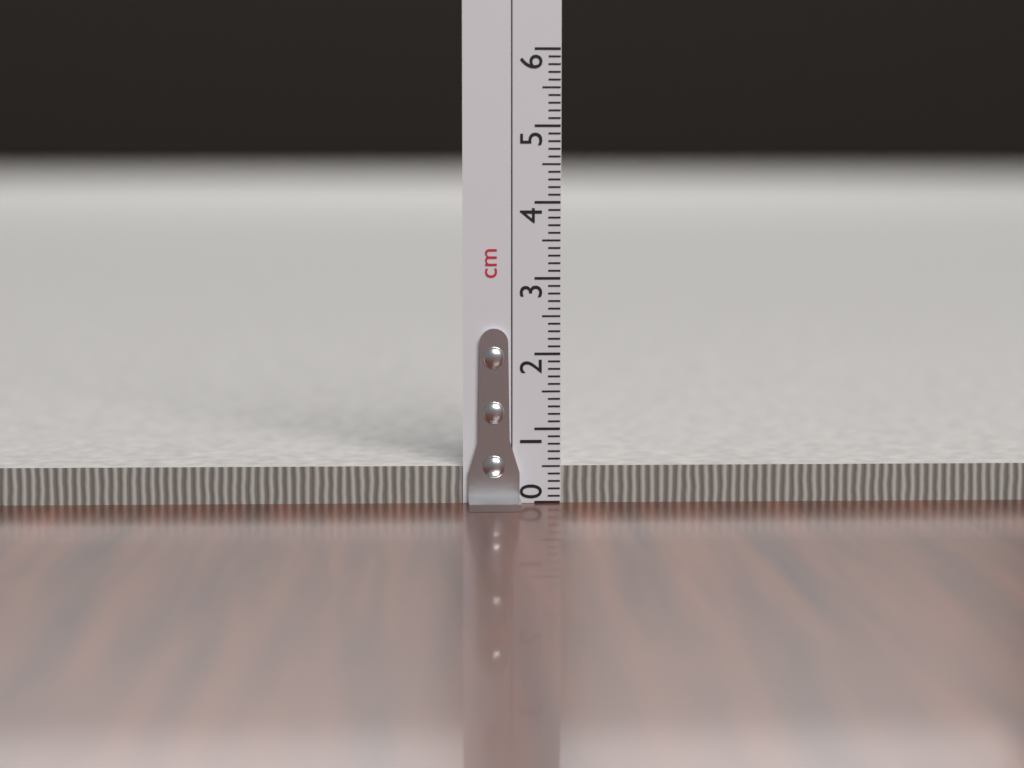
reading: 0.5 cm
